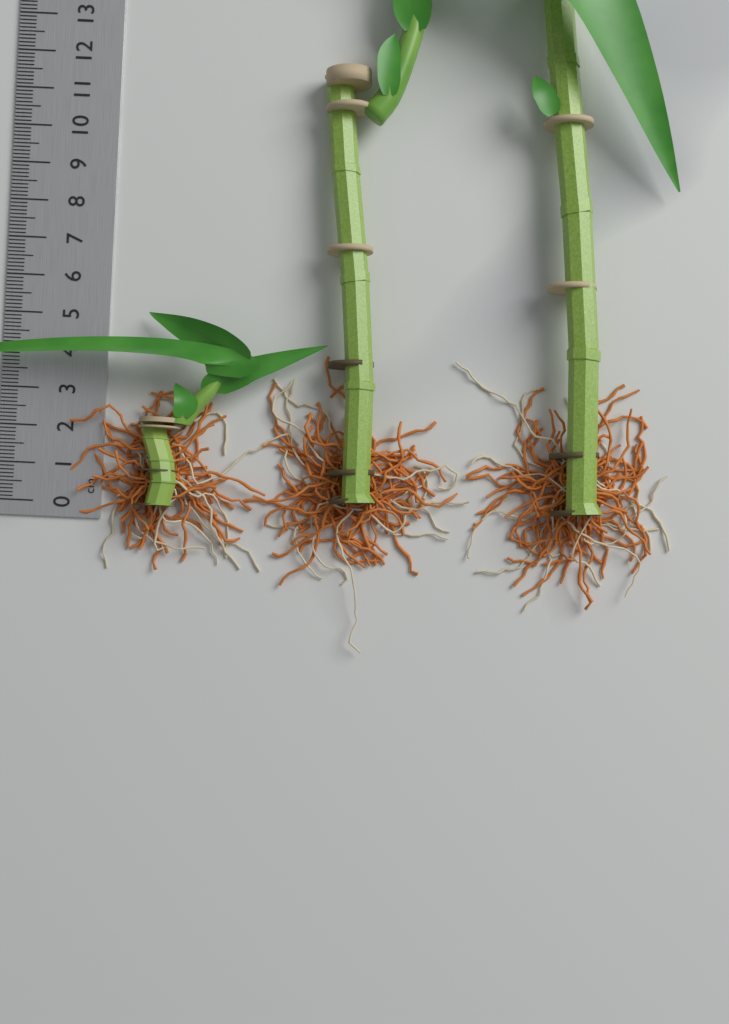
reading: 5.1 cm
